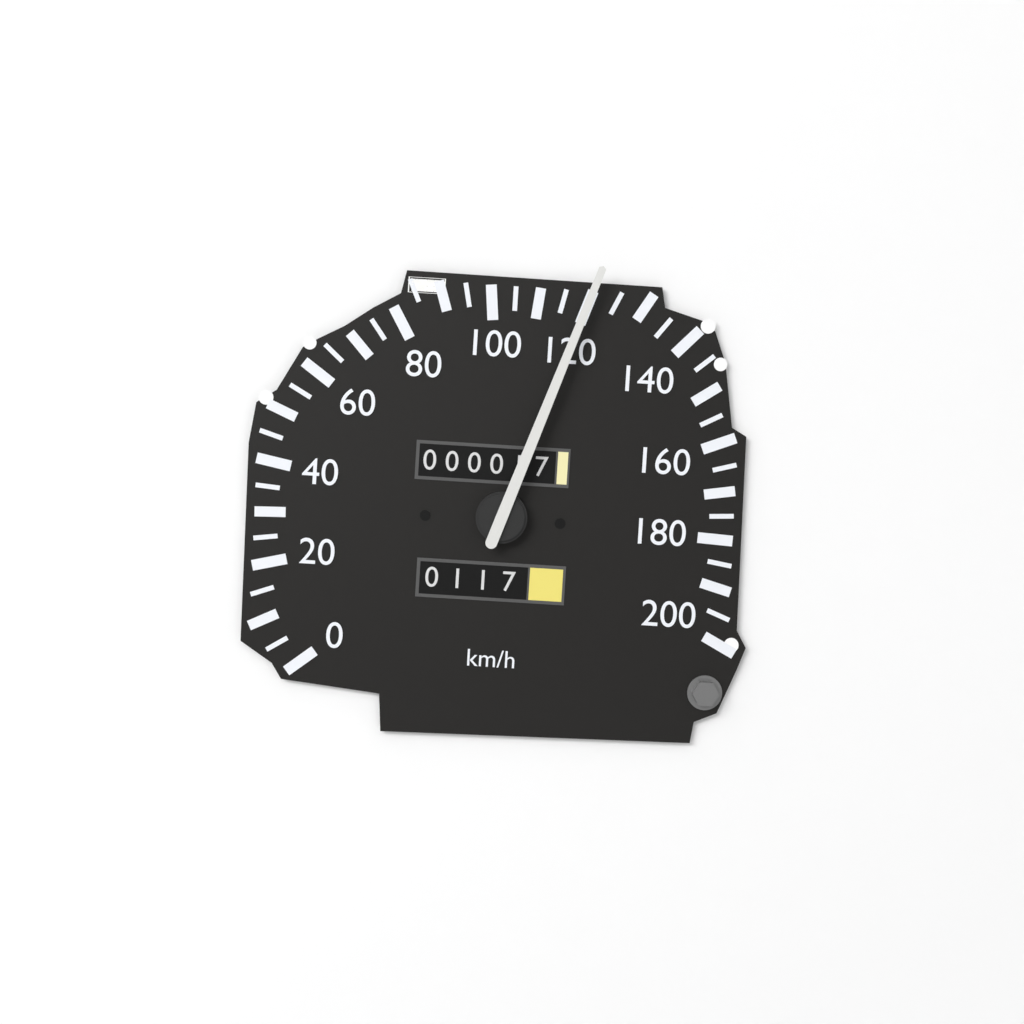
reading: 120 km/h
